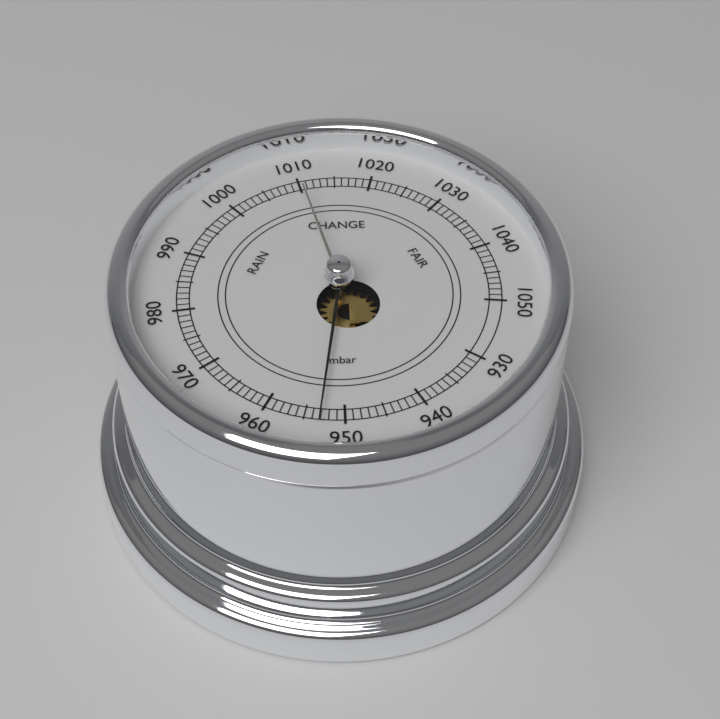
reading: 953 mbar
